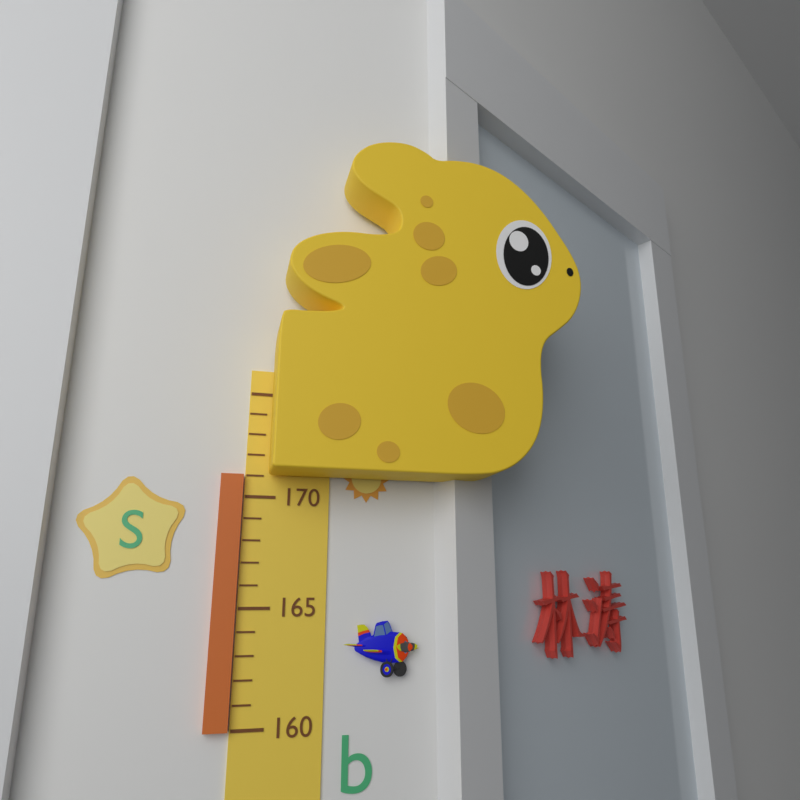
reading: 171 (no unit)
